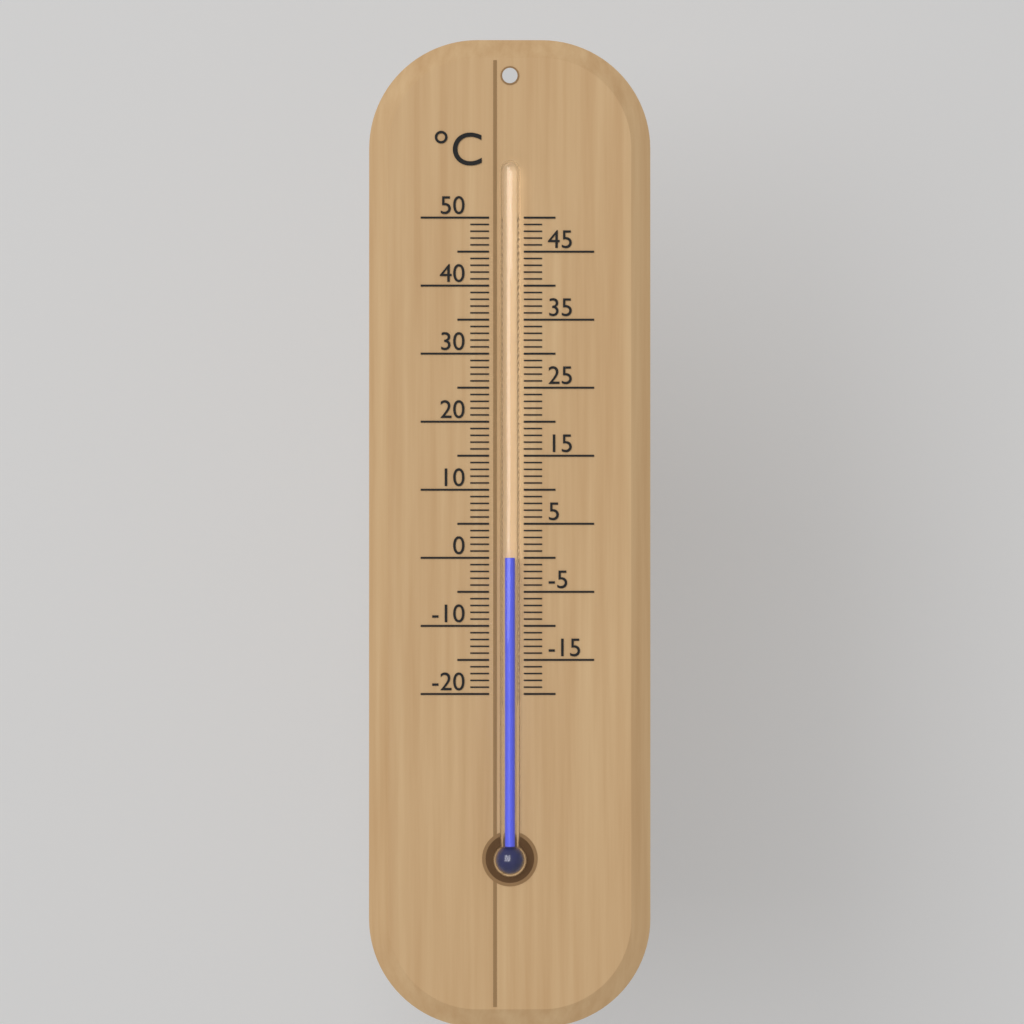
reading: 0 °C
